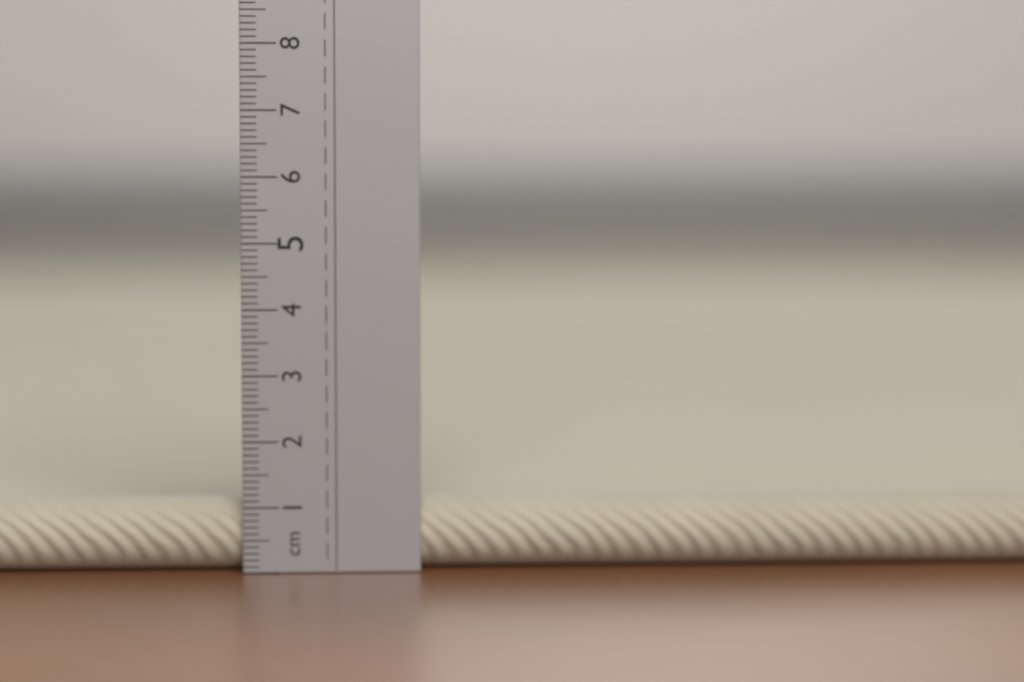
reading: 1.1 cm
